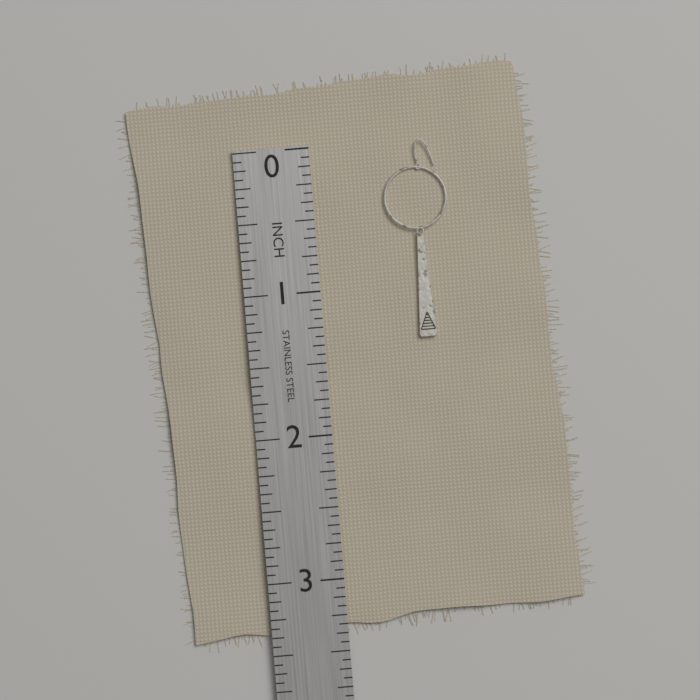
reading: 1.3750 in
